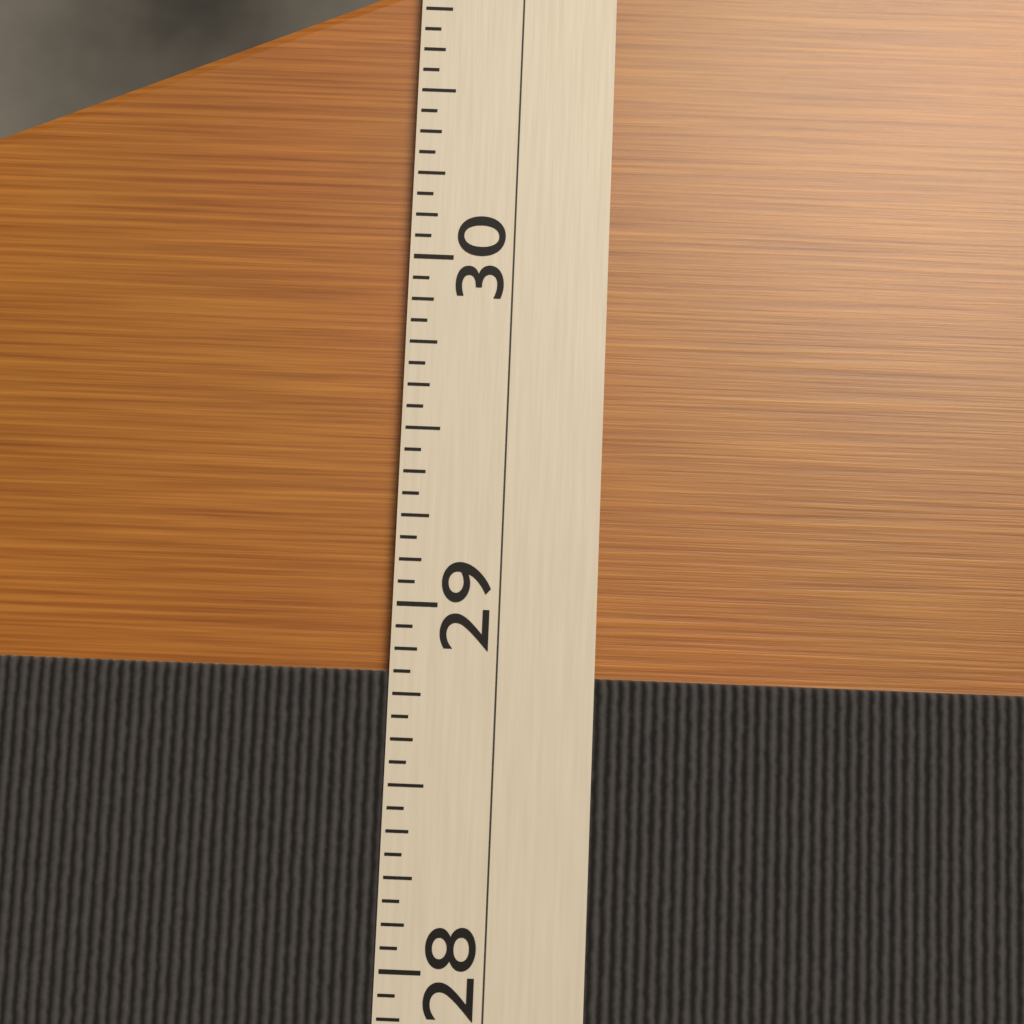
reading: 28.8125 (no unit)
